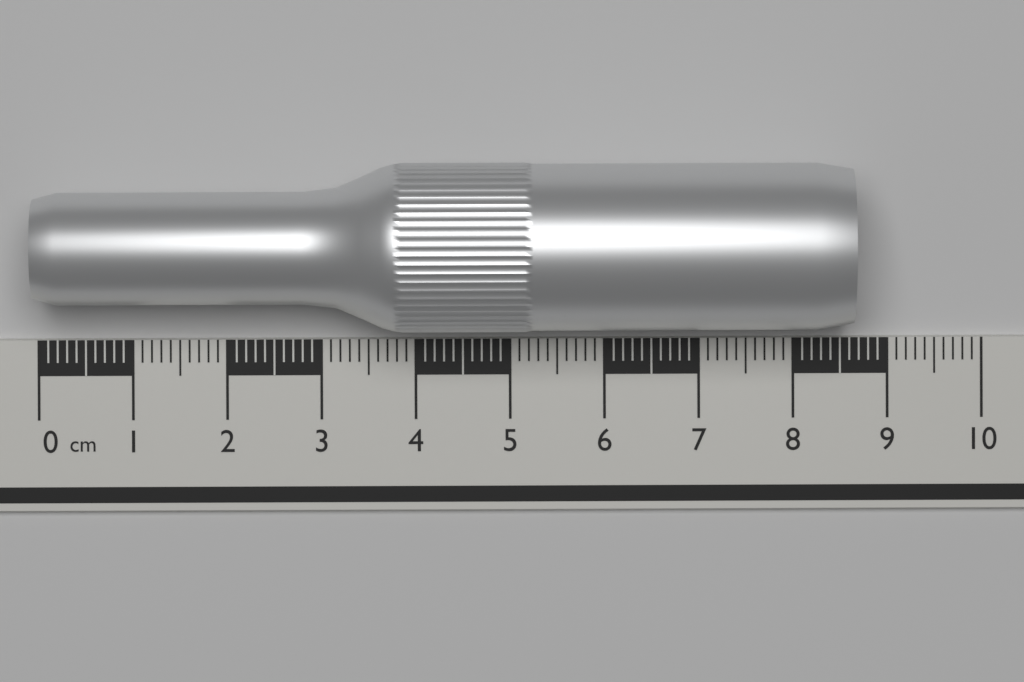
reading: 8.6 cm
